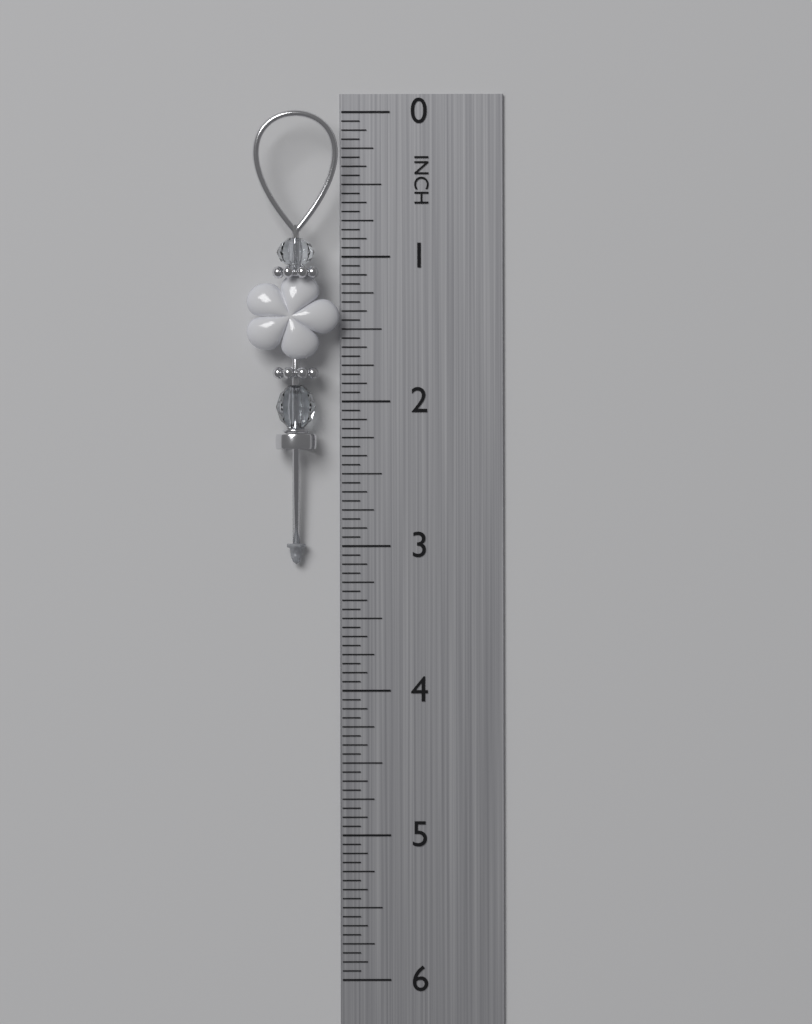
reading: 3.1250 in
